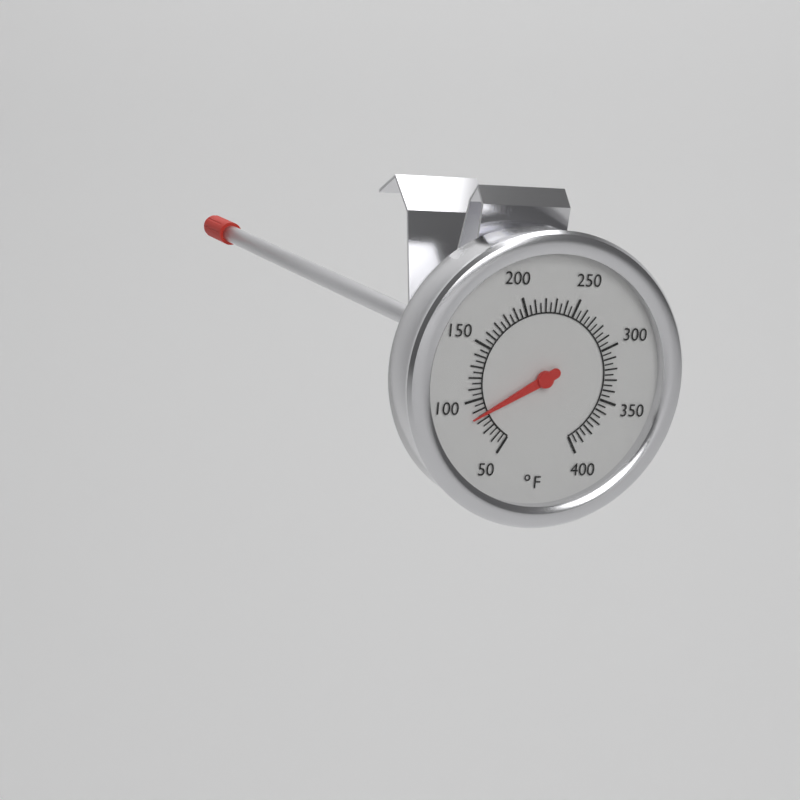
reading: 85 °F
